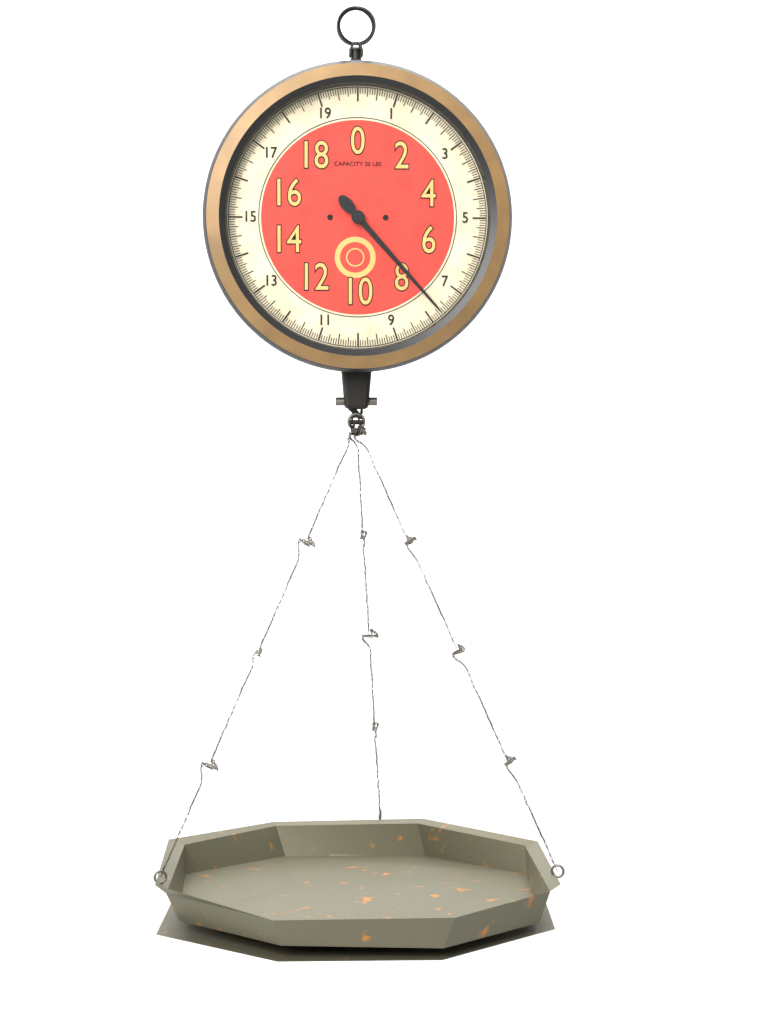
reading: 7.6875 lbs
